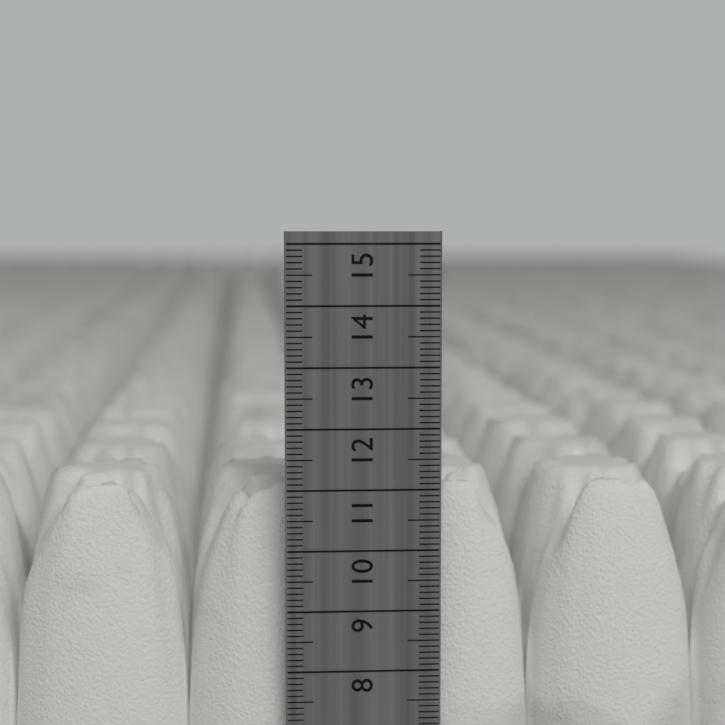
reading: 11.0 cm
